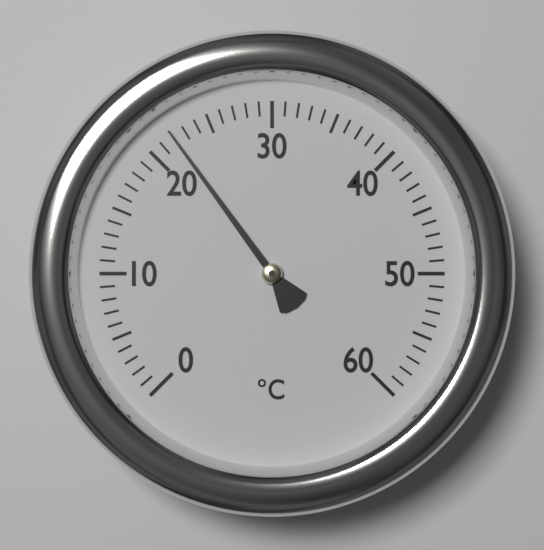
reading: 22 °C
